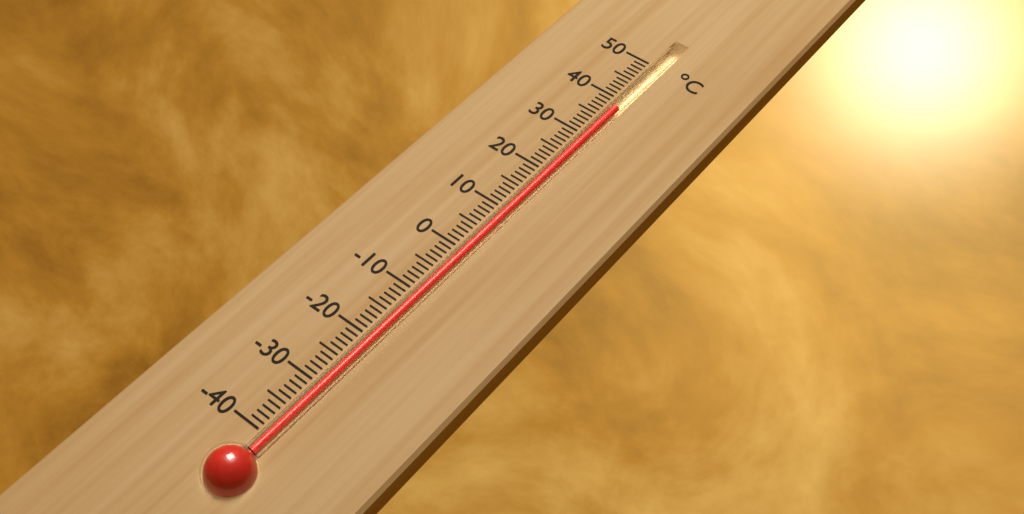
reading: 38 °C
